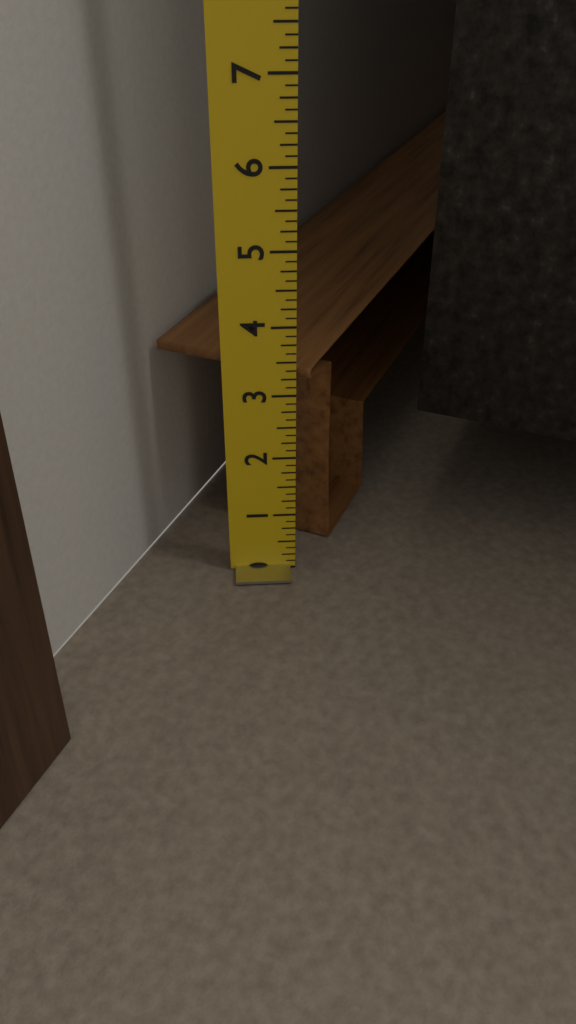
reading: 3.375 in
